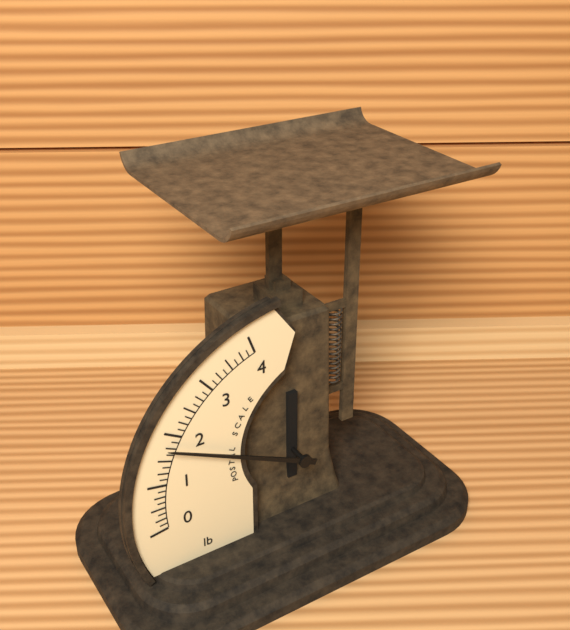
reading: 1.750 lb
